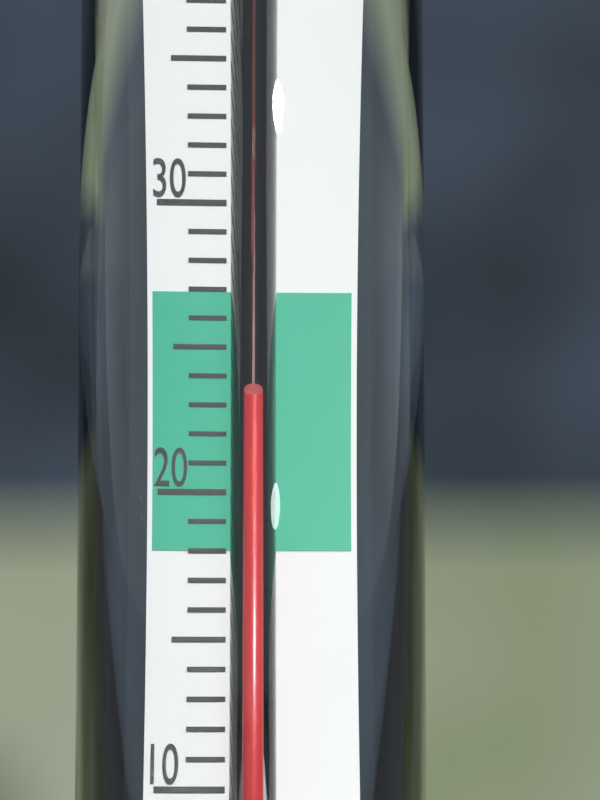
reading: 23 °C
